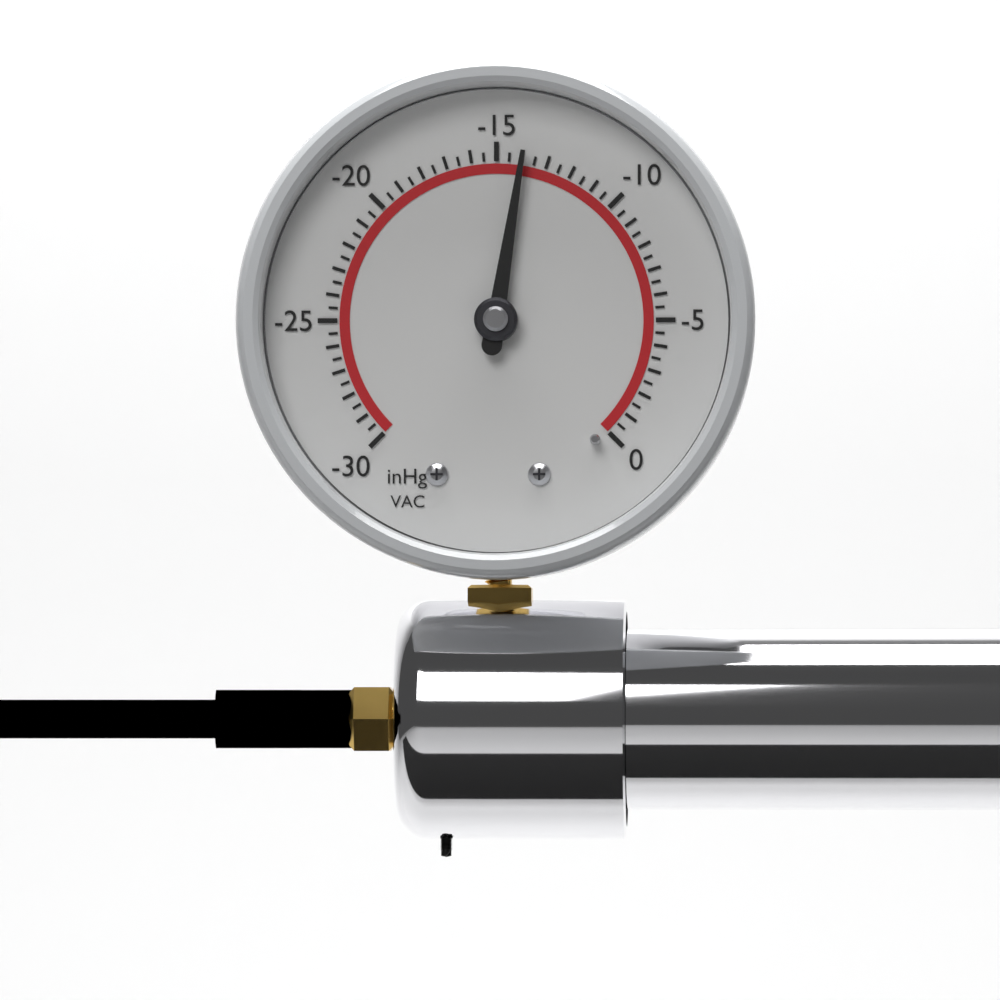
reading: -14.0 inHg
